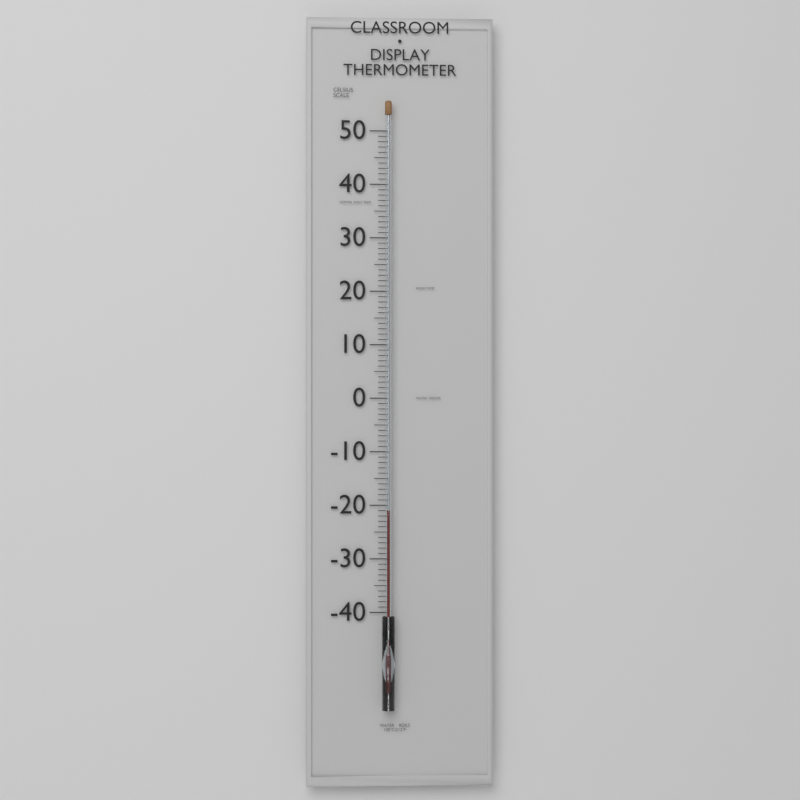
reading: -21 °C
